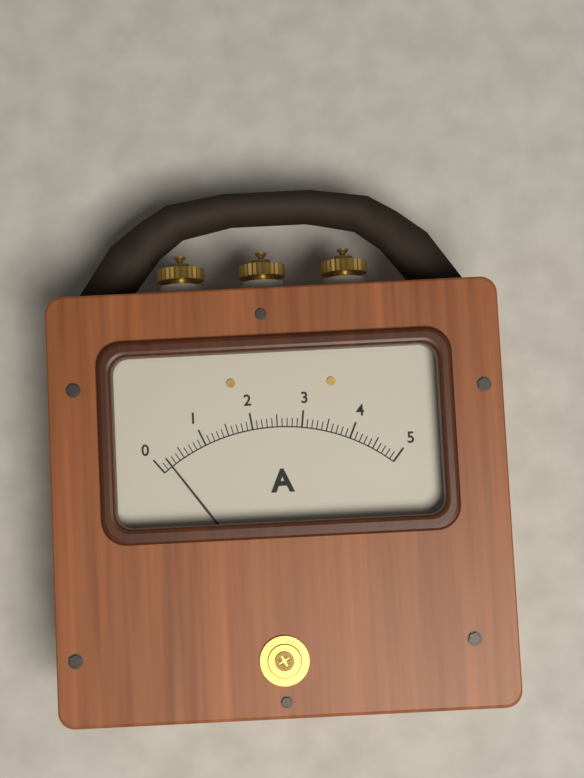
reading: 0.2 A
